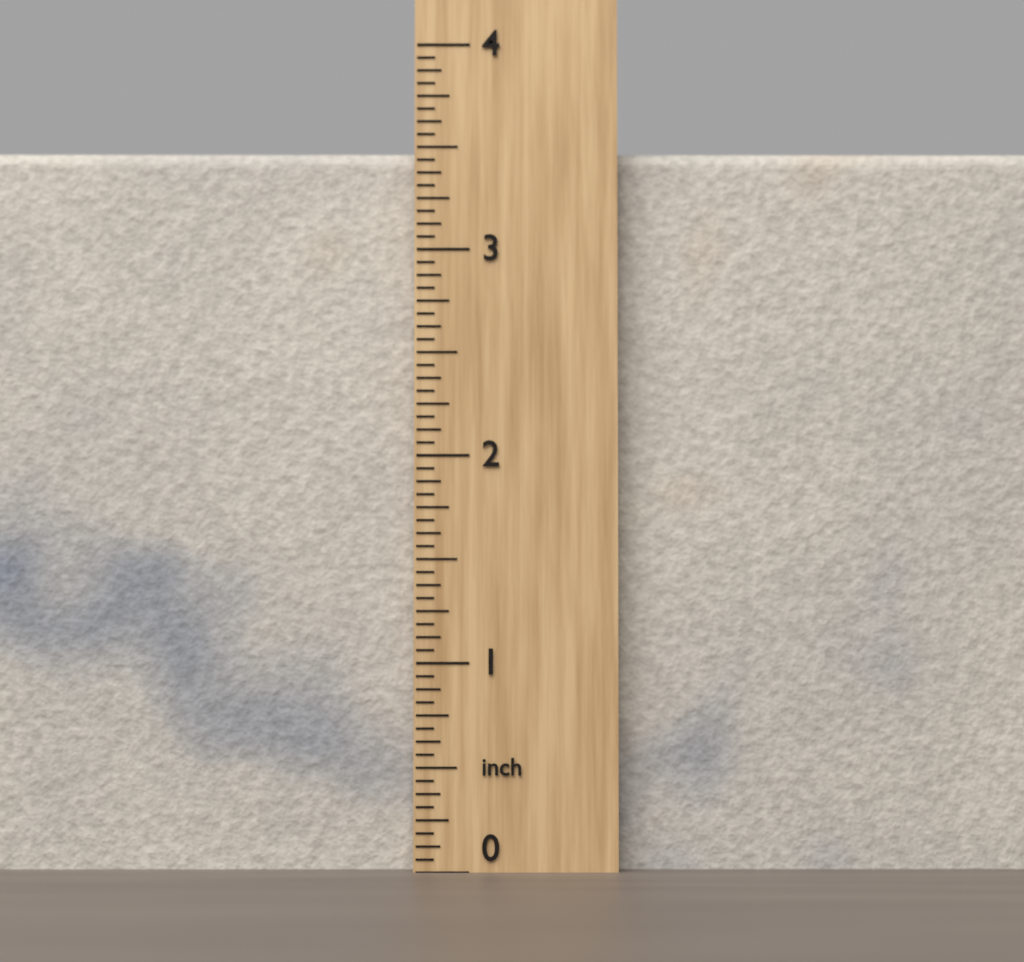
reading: 3.5000 inch
